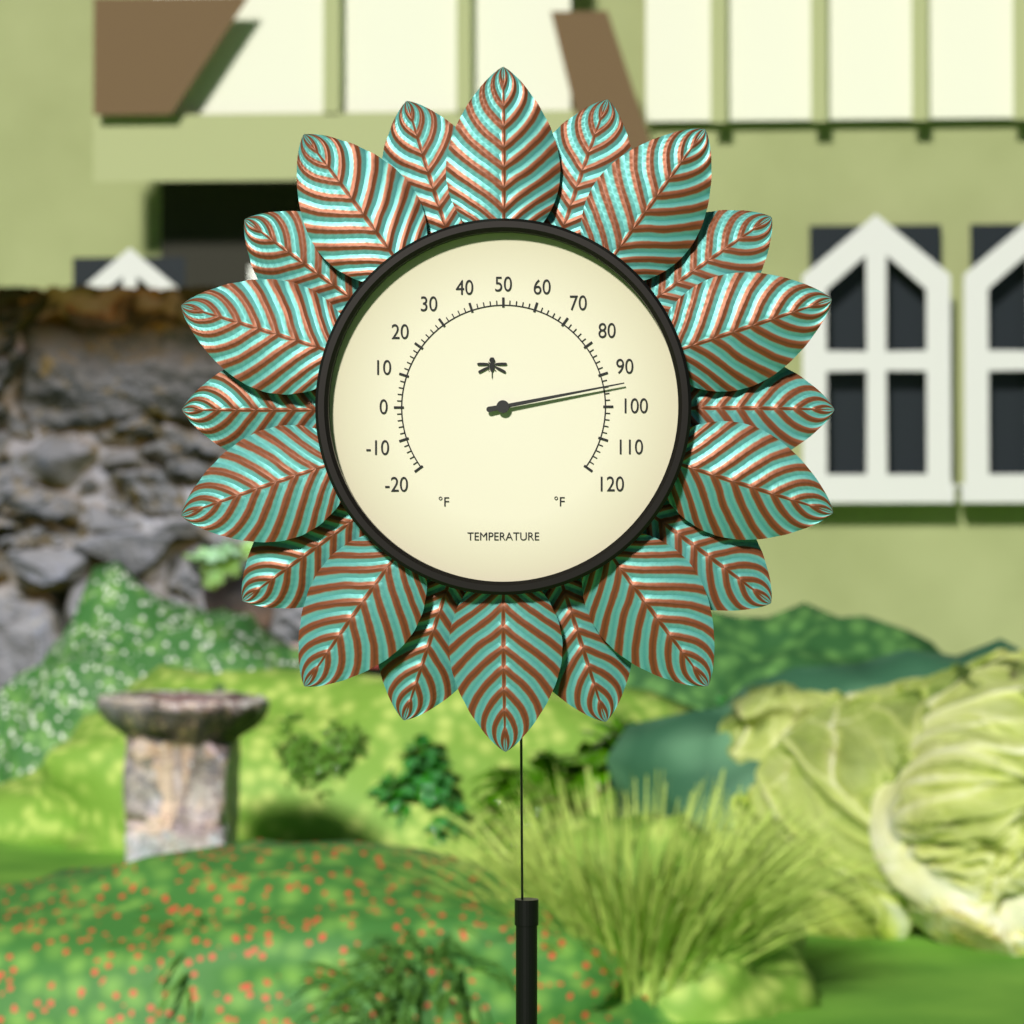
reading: 94 °F
